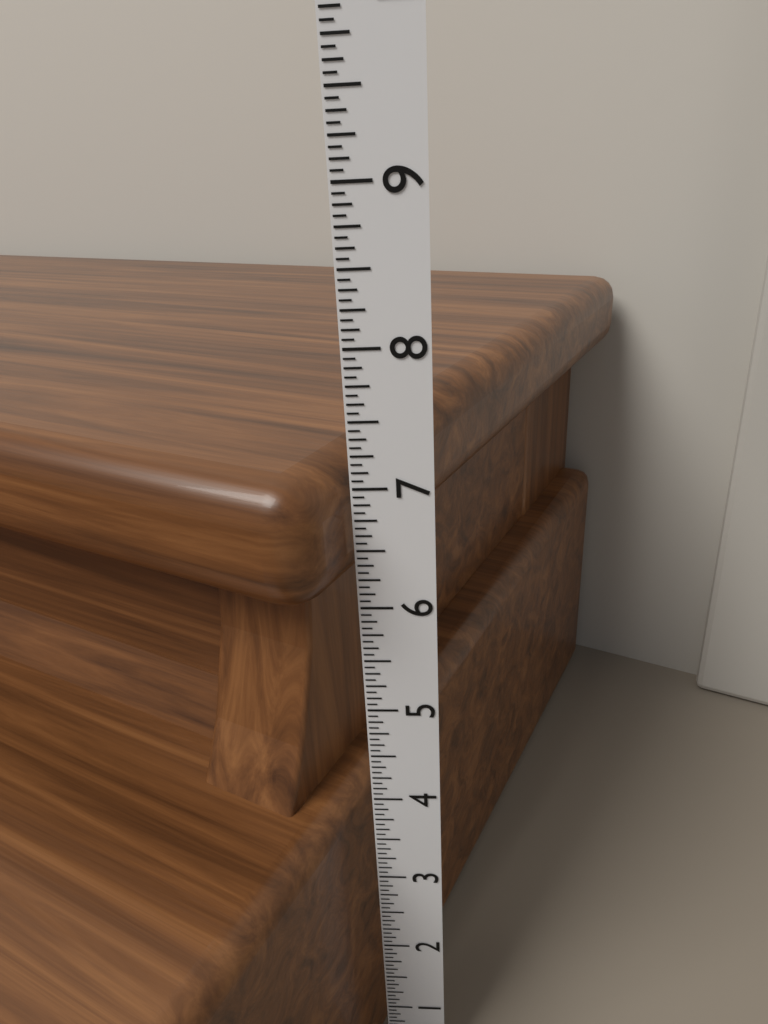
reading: 7.1875 in
